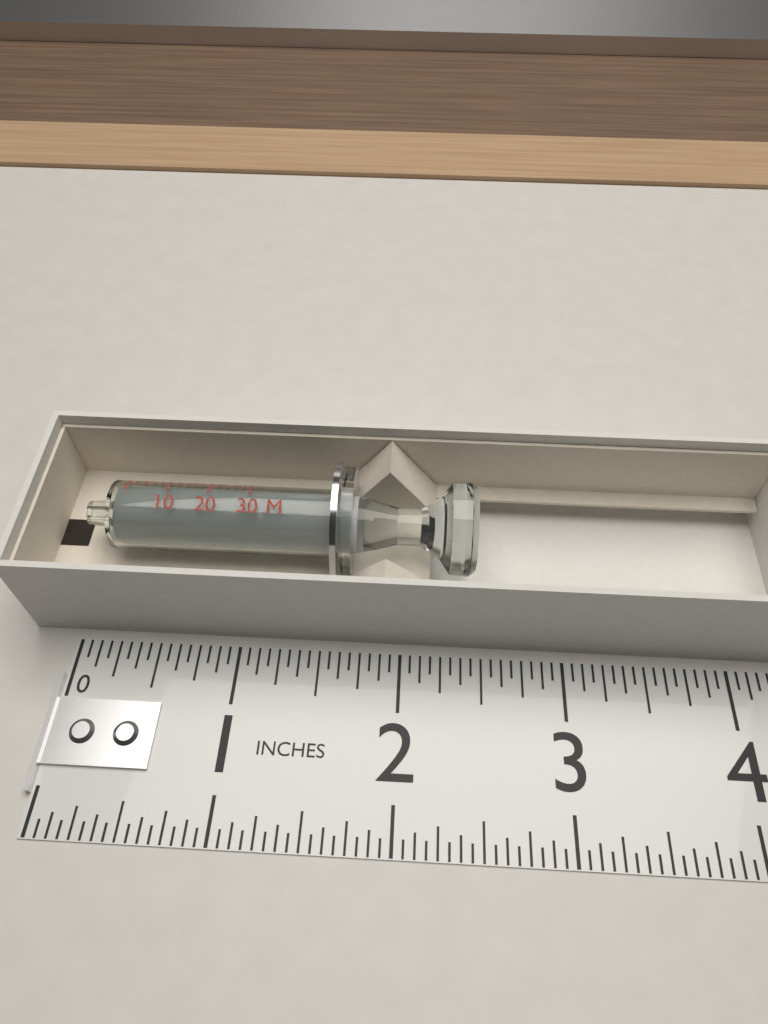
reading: 2.4375 in
